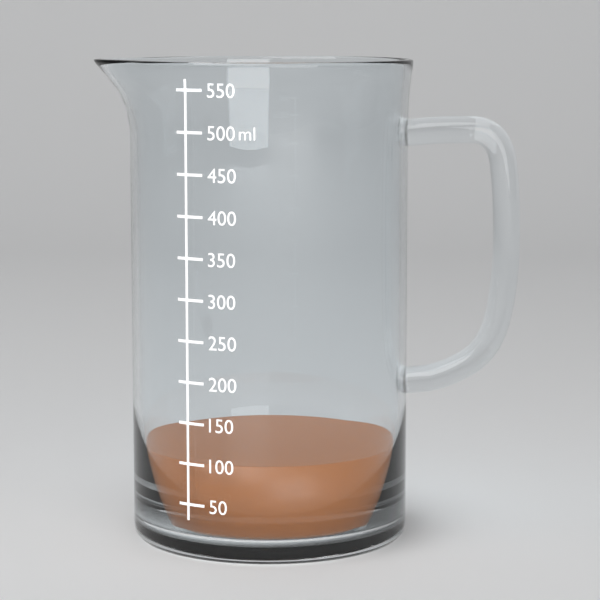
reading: 100 ml
